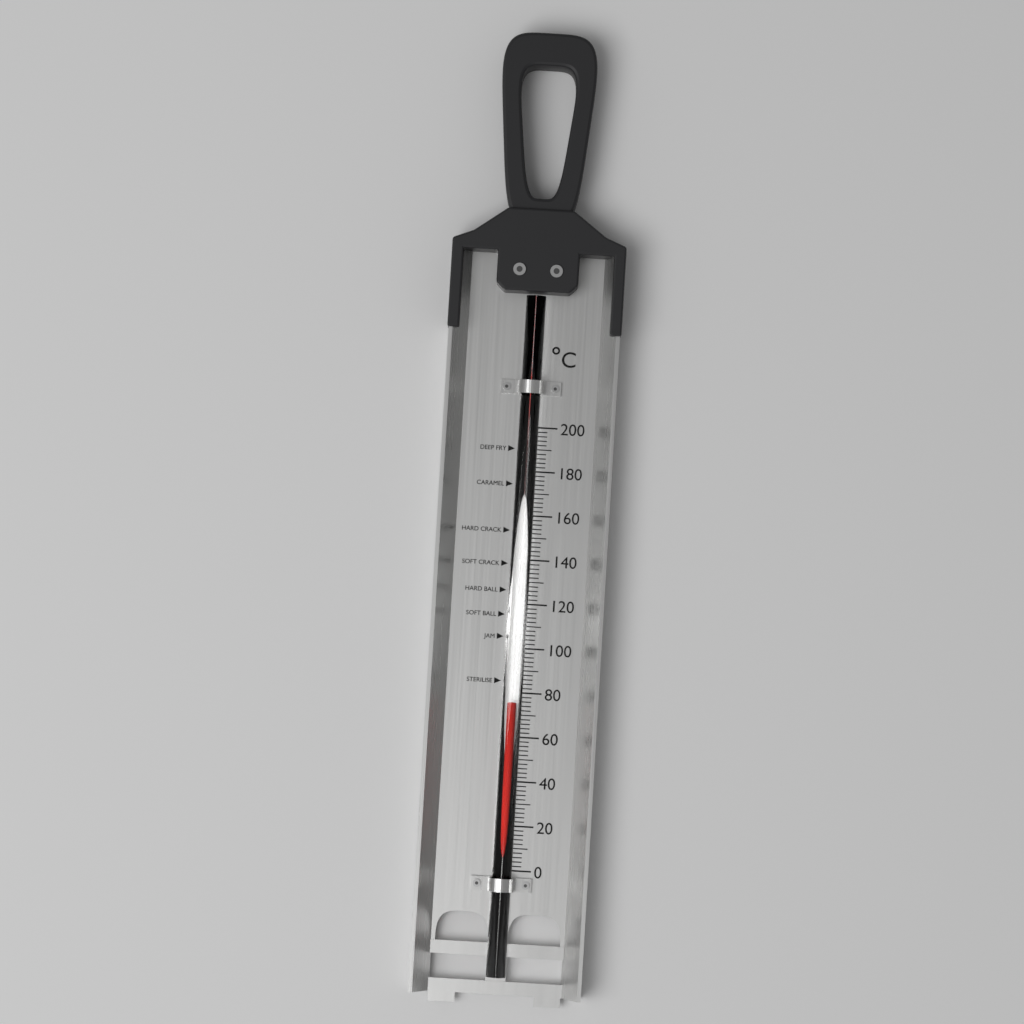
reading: 76 °C
